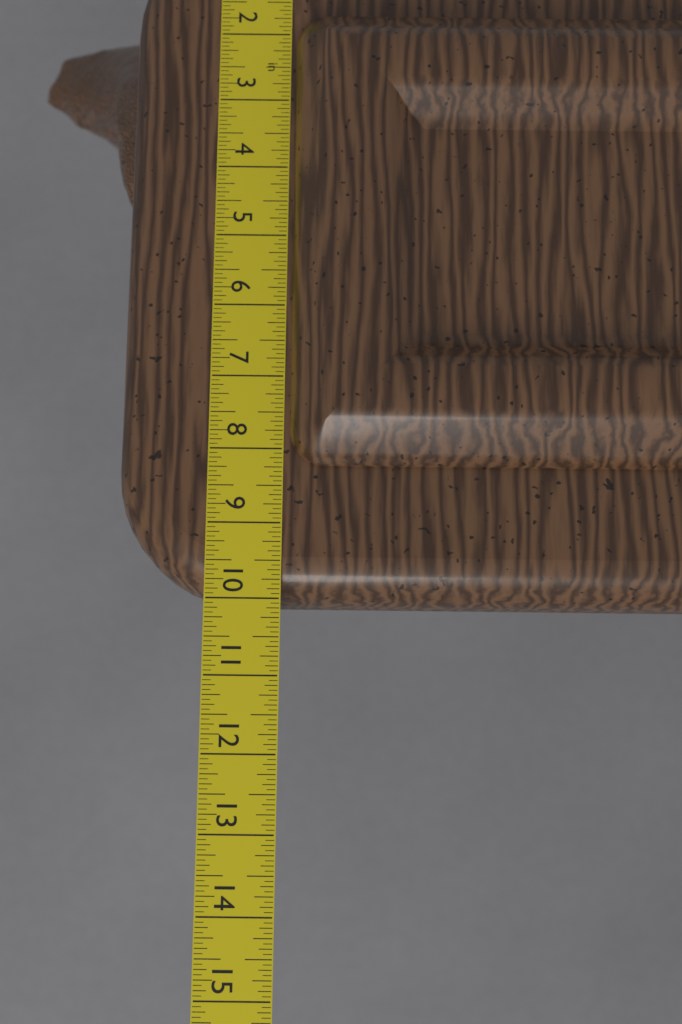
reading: 10.0000 in
